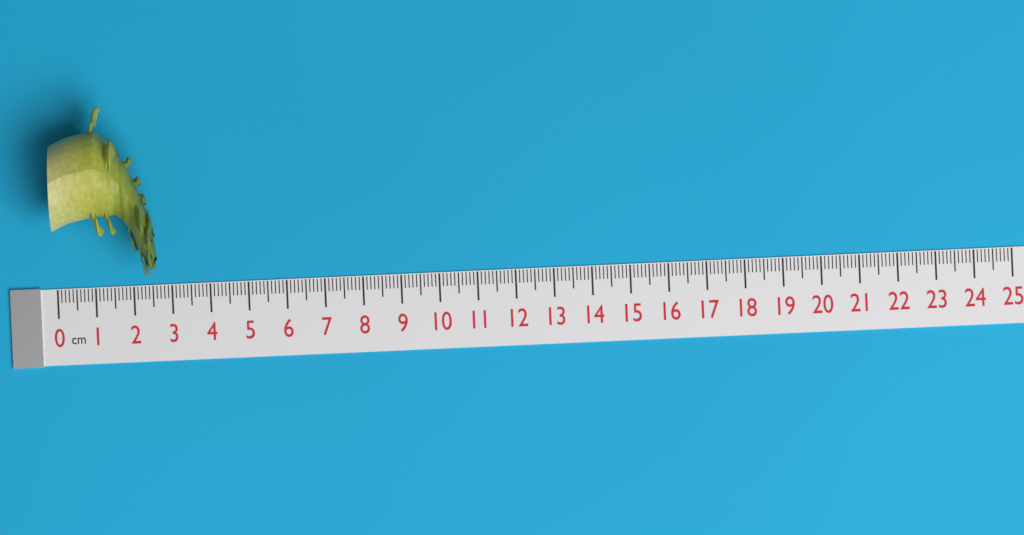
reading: 2.7 cm
